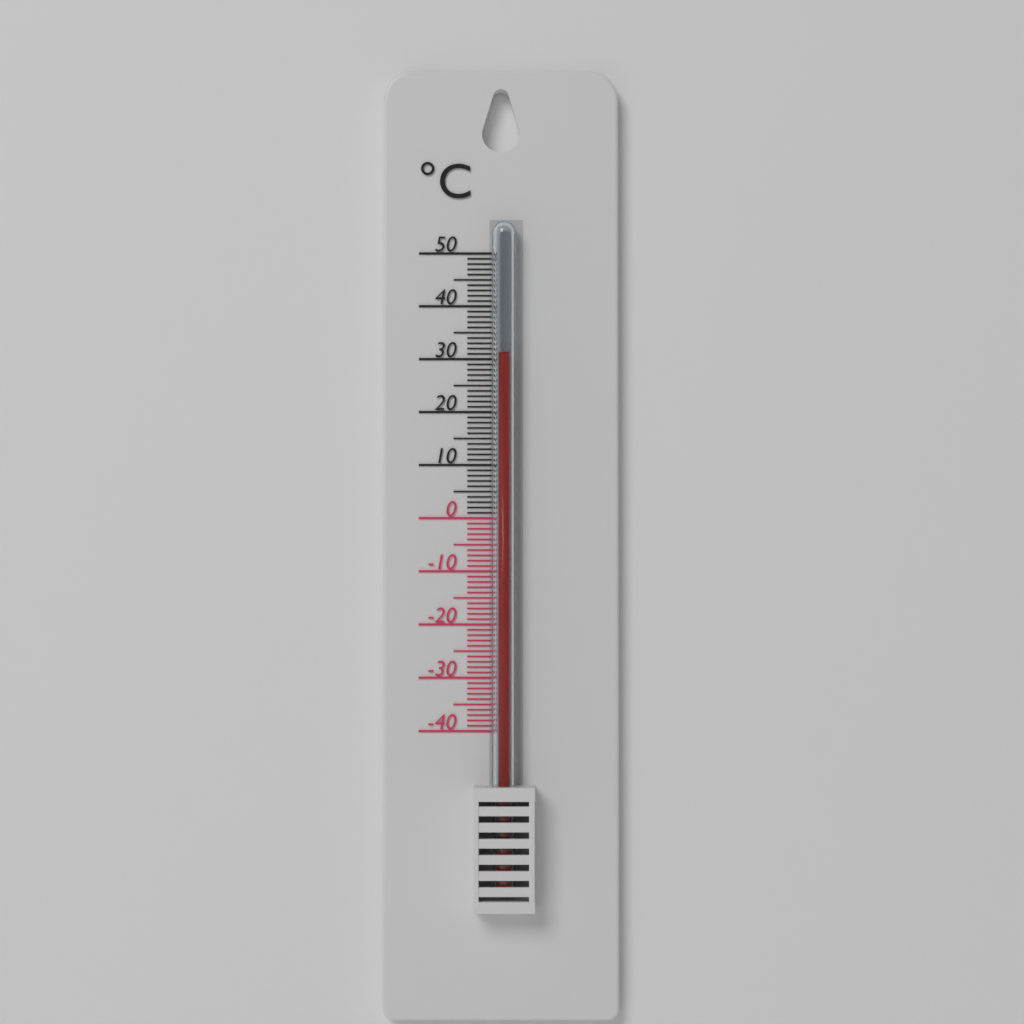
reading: 31 °C
